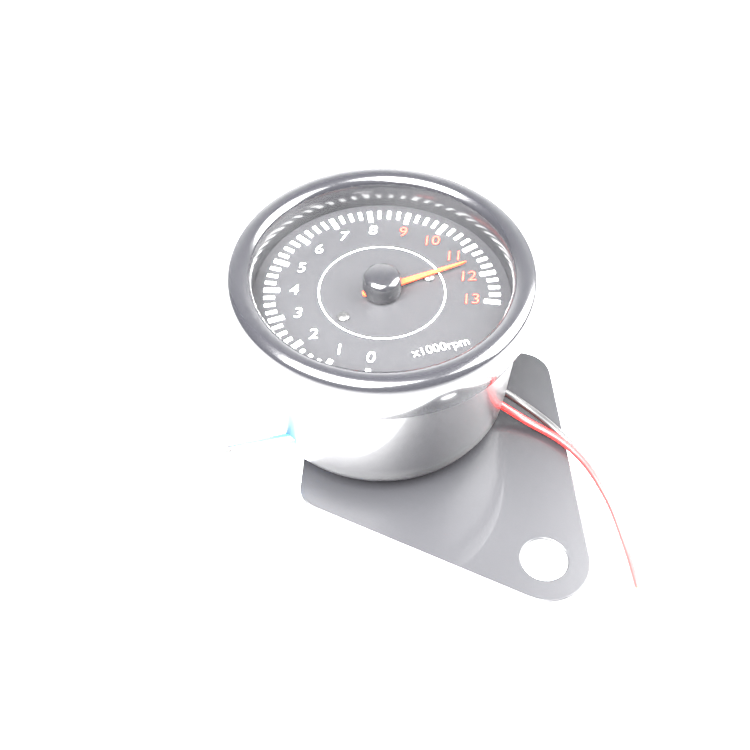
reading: 11.50 x1000 rpm
